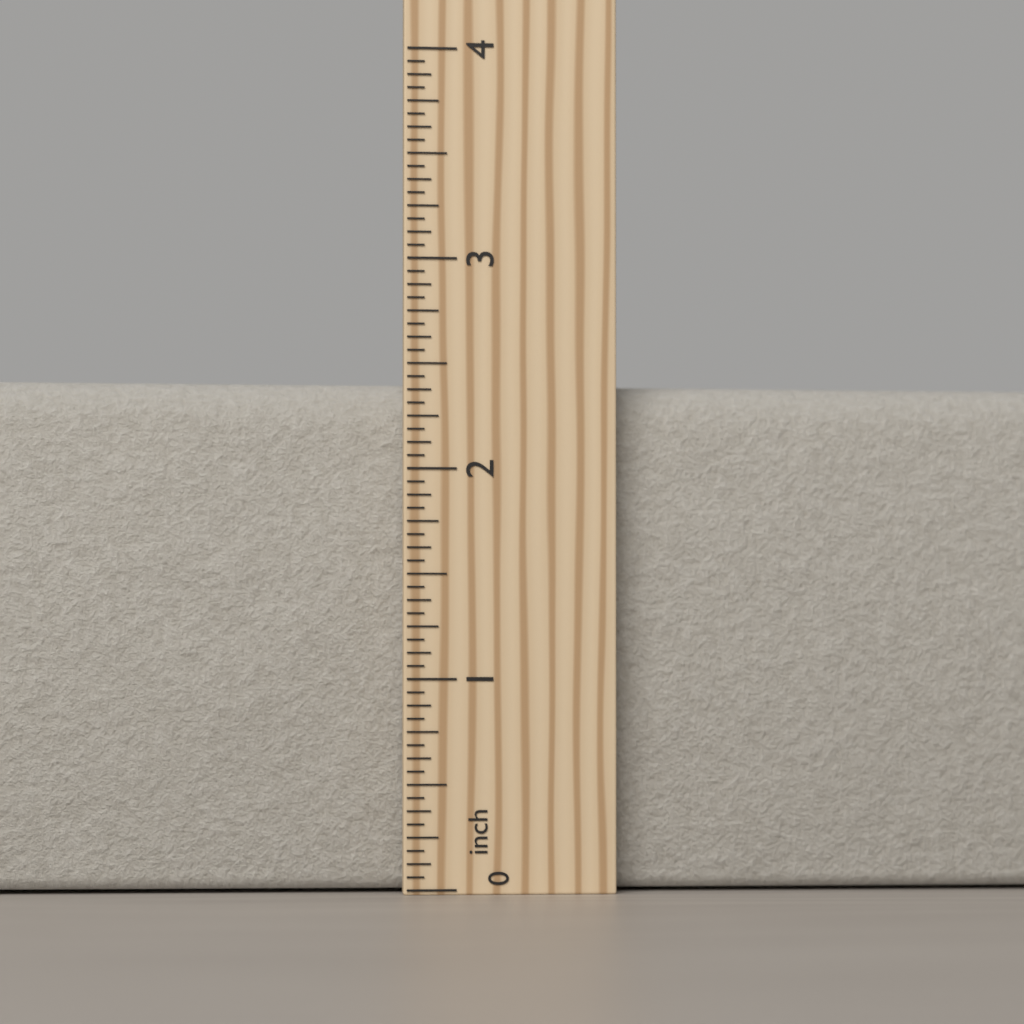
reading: 2.4375 inch
